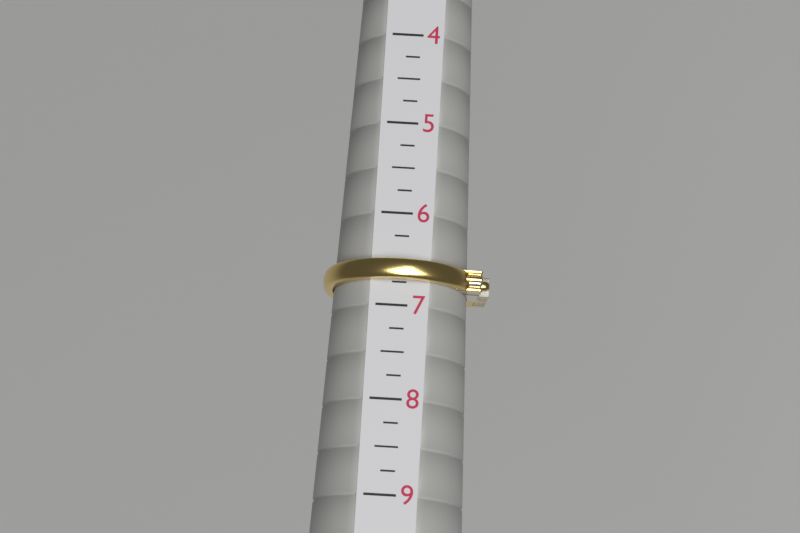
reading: 6.75 (no unit)
